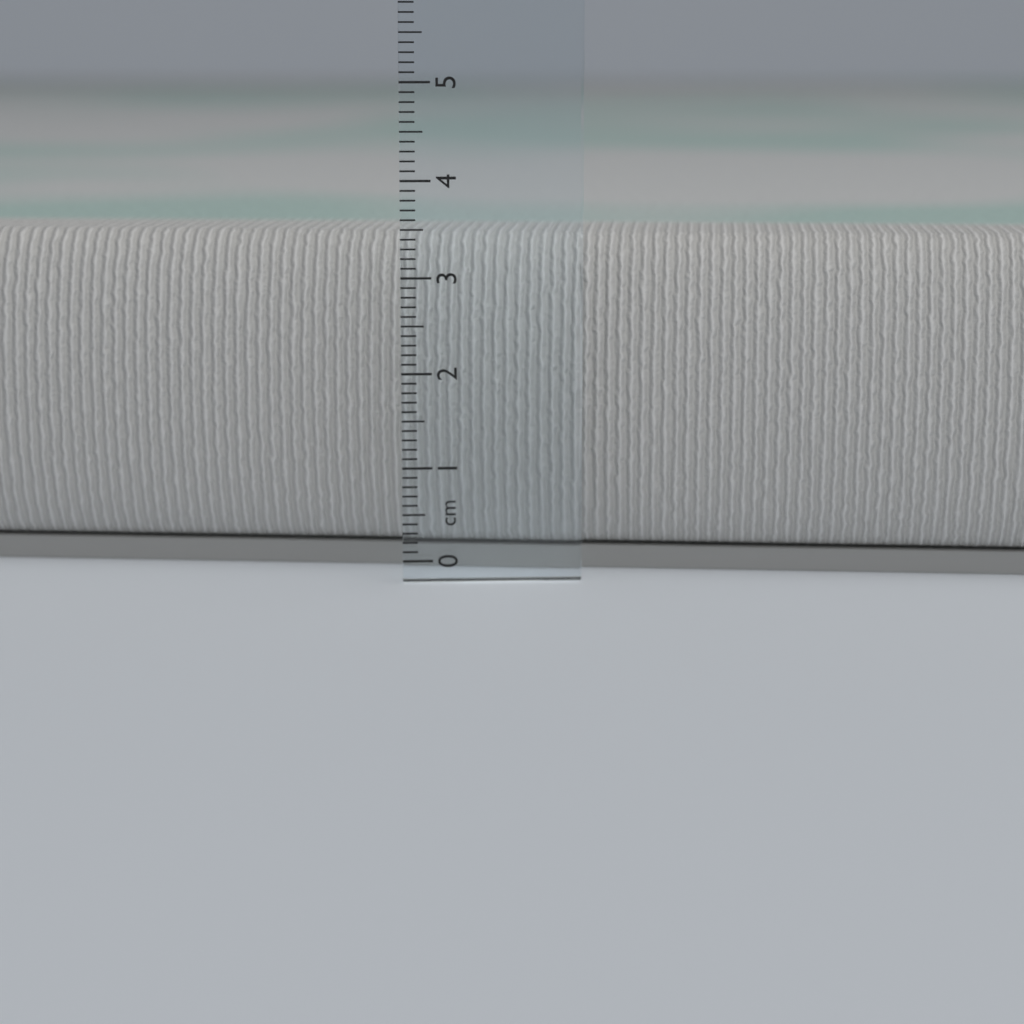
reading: 3.4 cm
